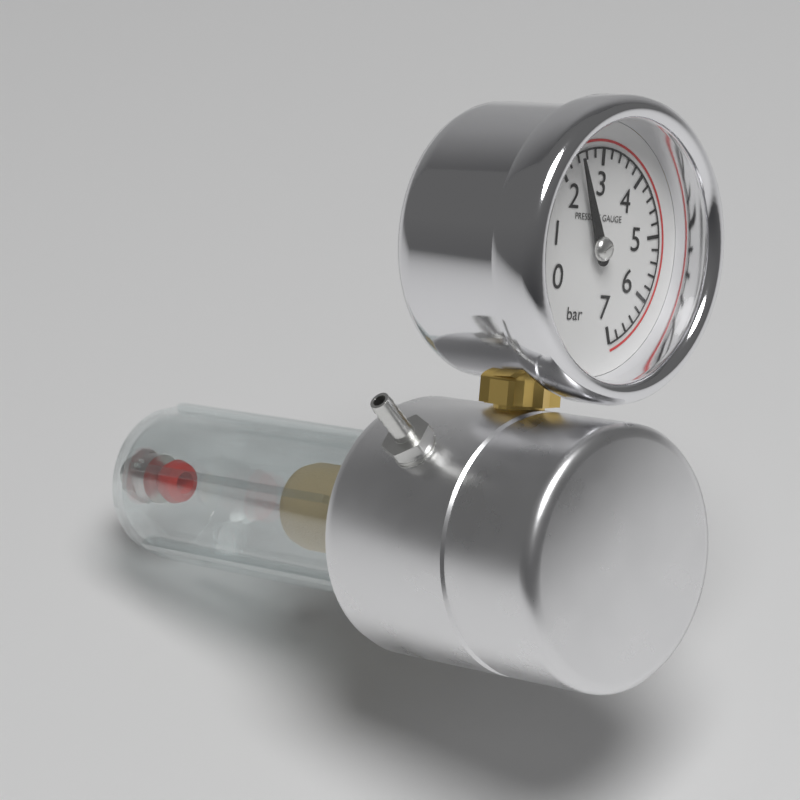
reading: 2.4 bar
